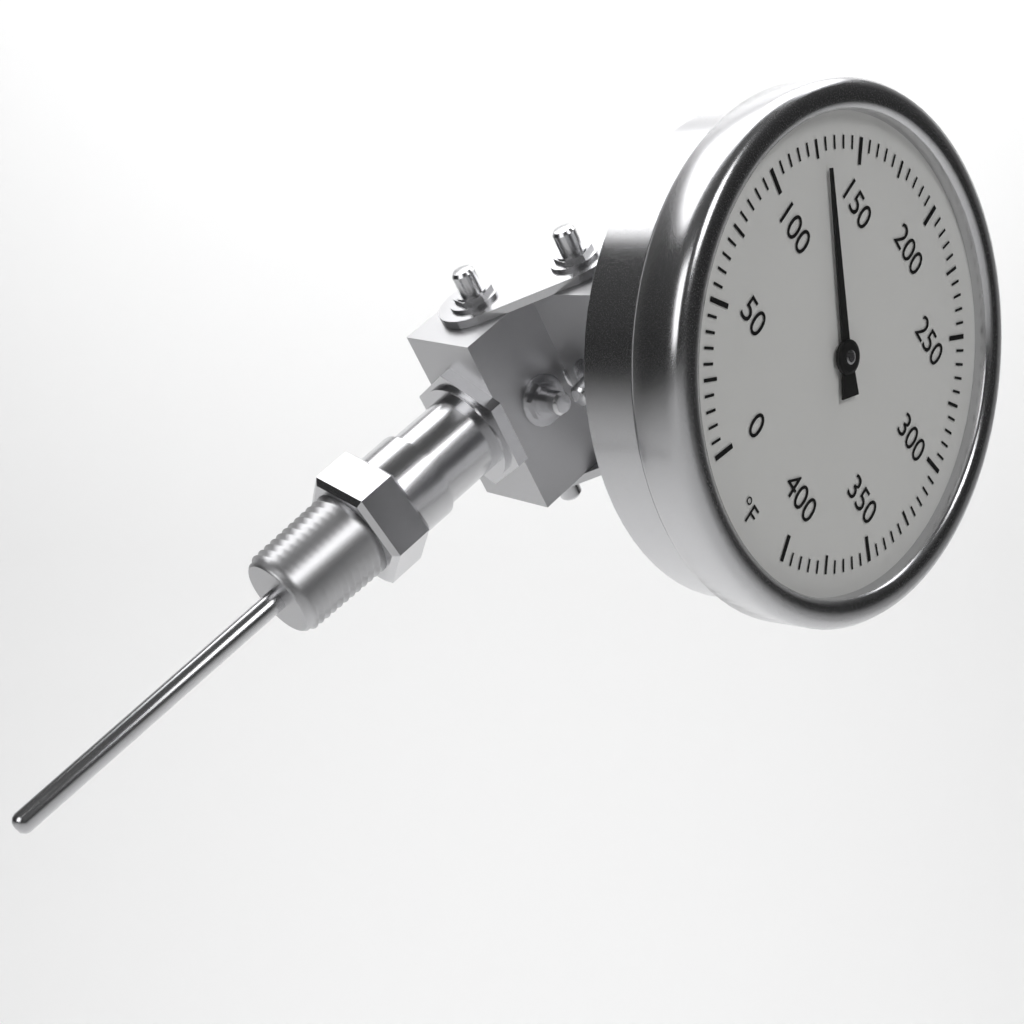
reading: 130 °F
